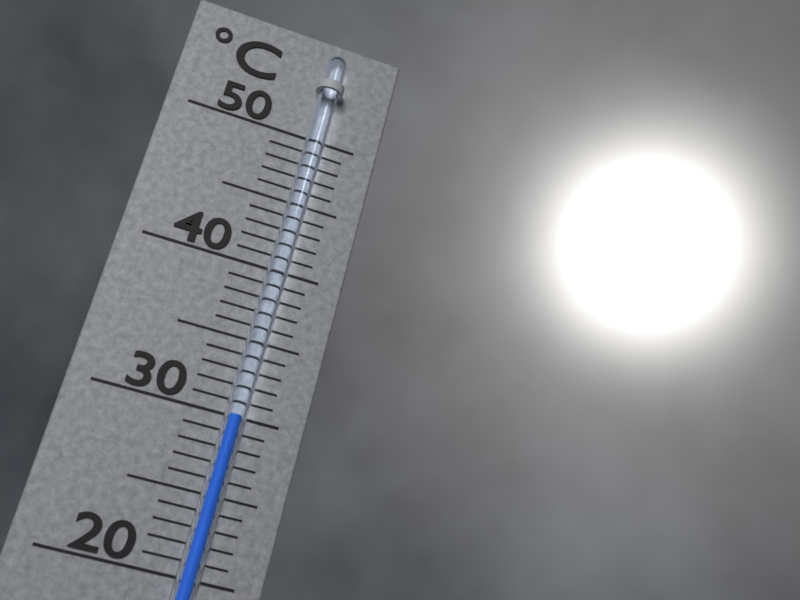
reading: 30 °C
